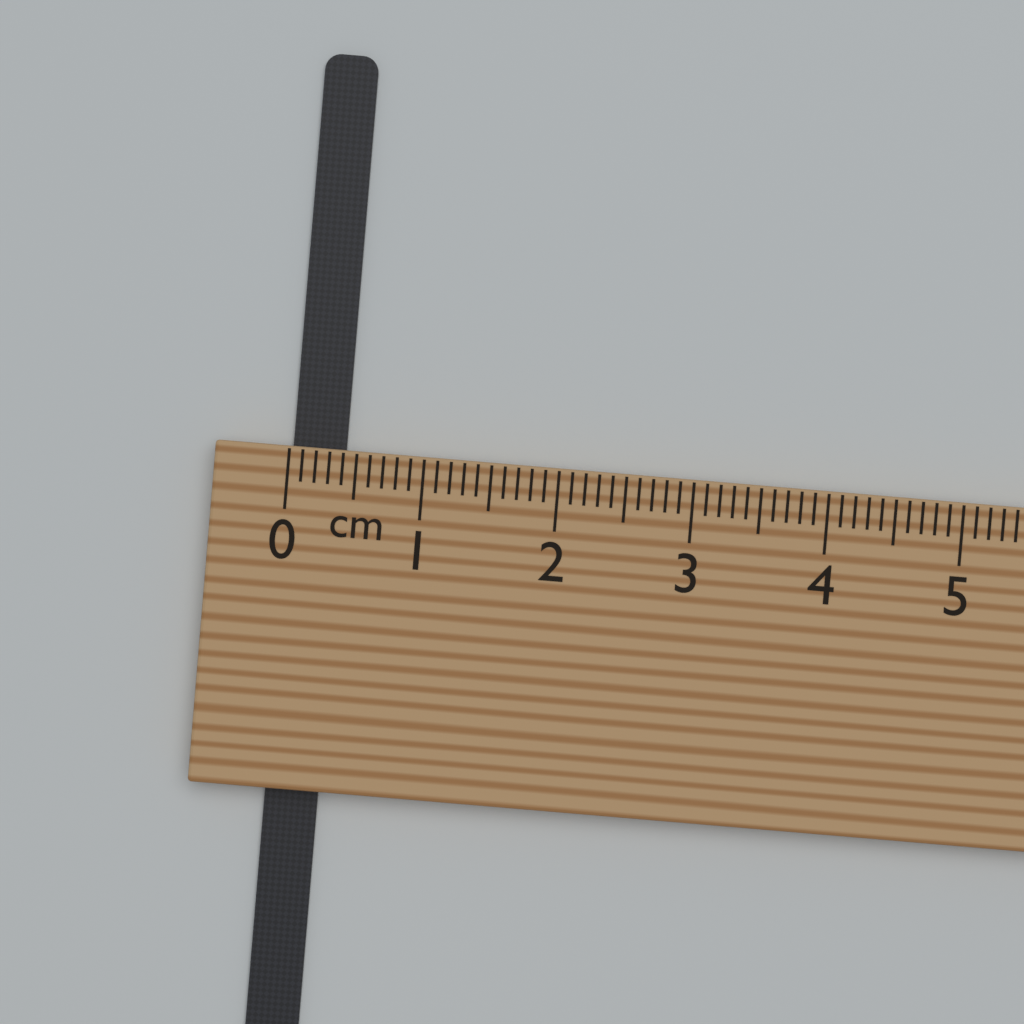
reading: 0.4 cm
